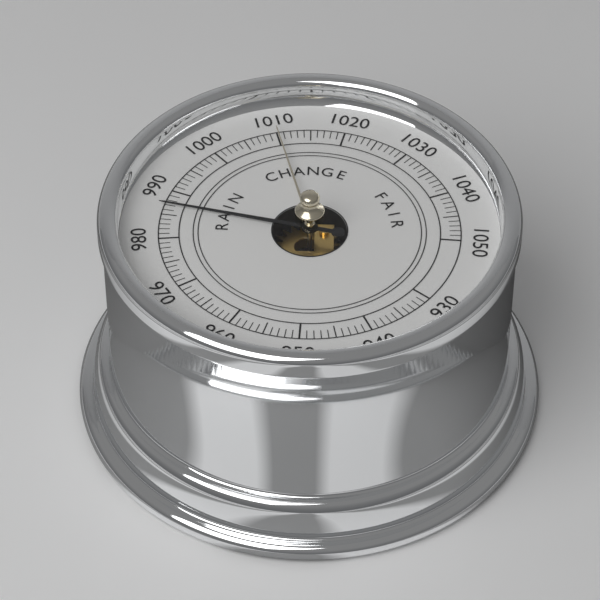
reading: 987 (no unit)
